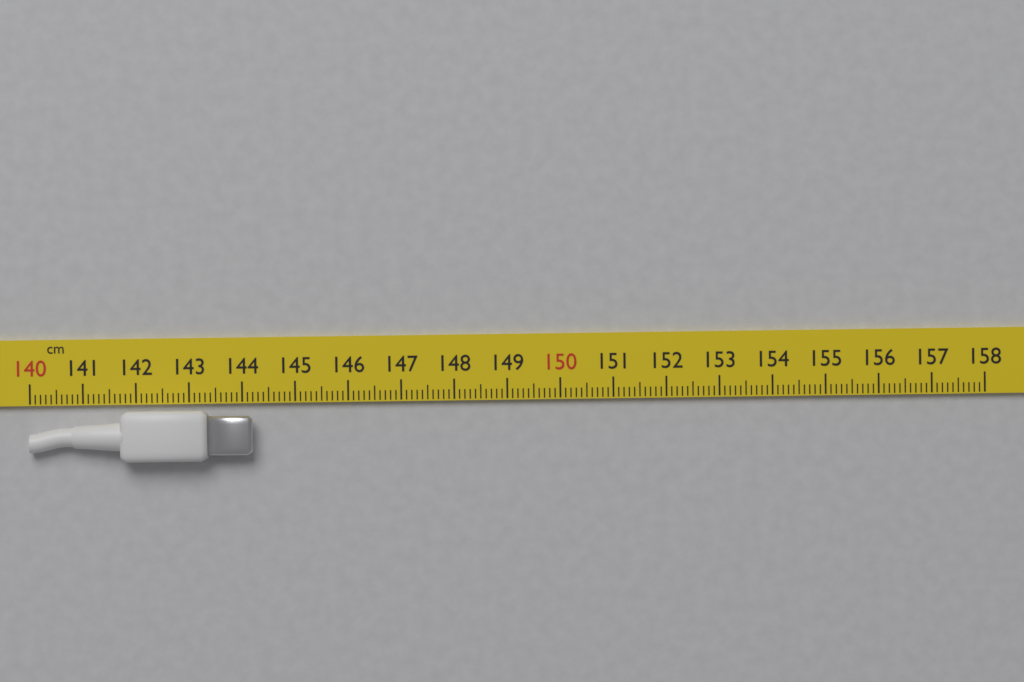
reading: 144.2 cm
